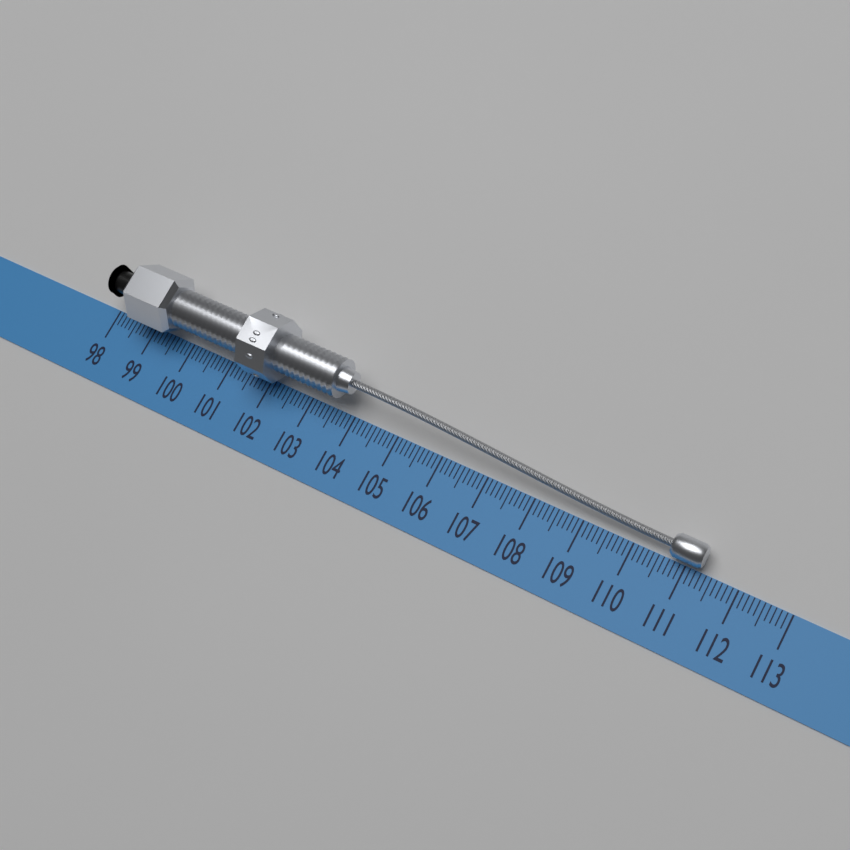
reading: 111.3 (no unit)
